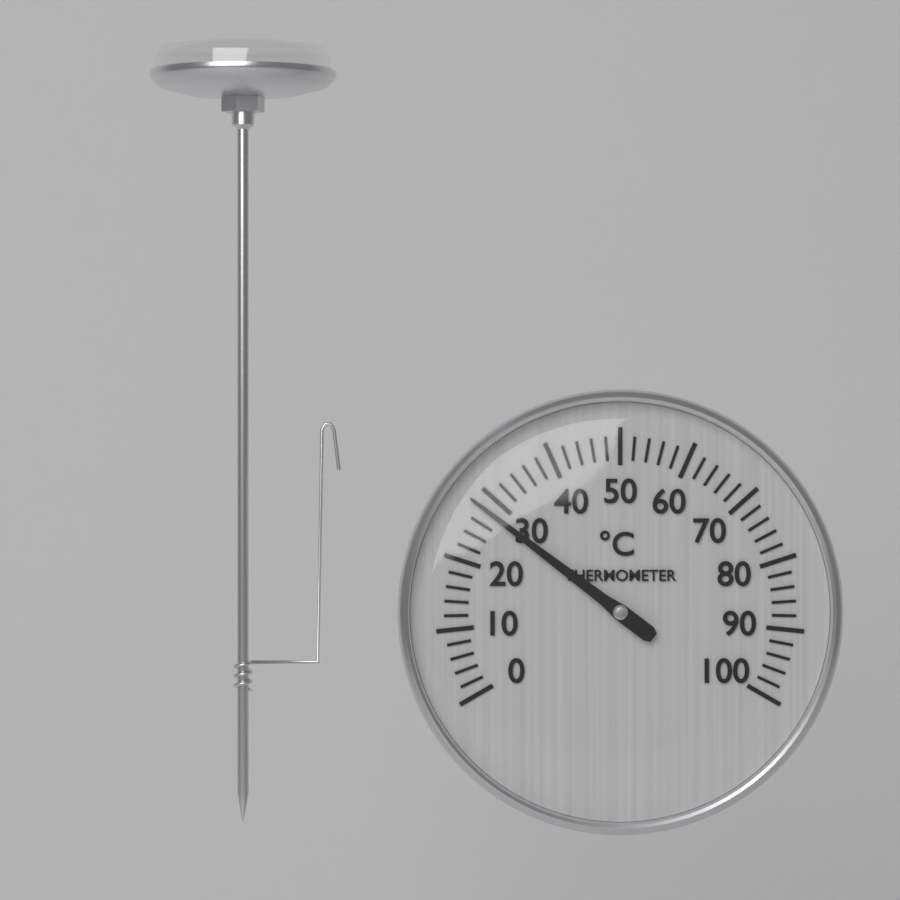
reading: 28 °C
